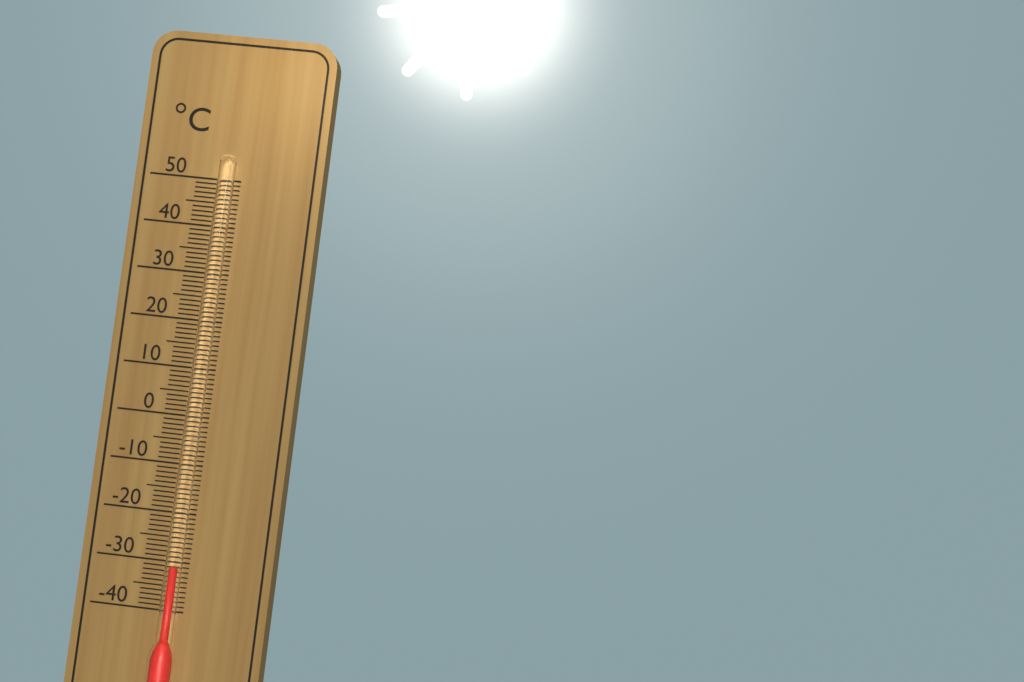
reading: -31 °C
